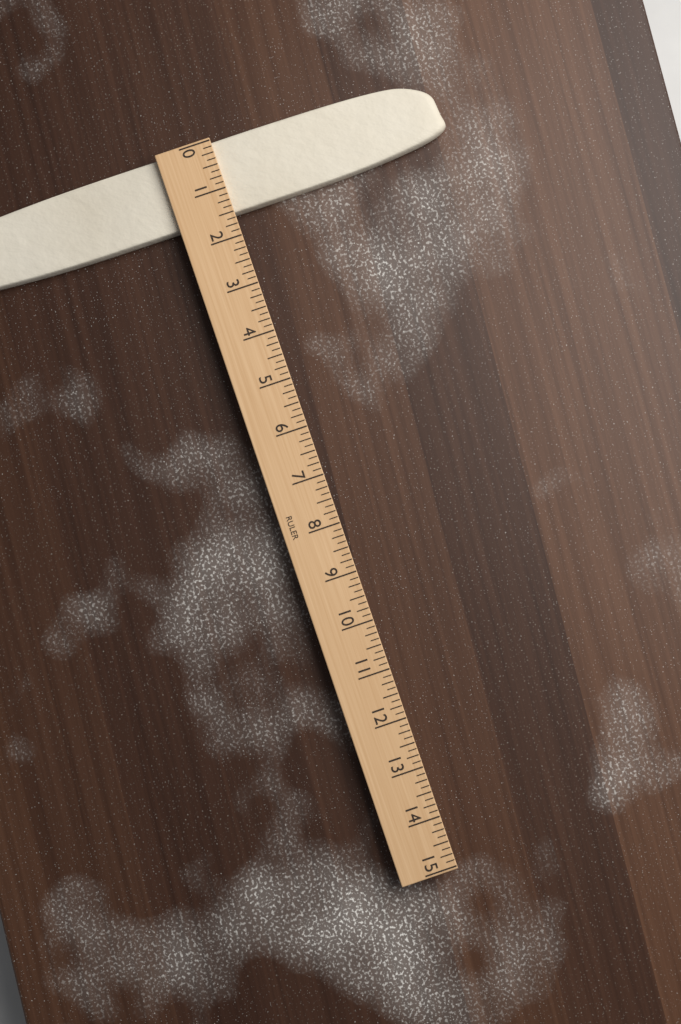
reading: 1.500 (no unit)
